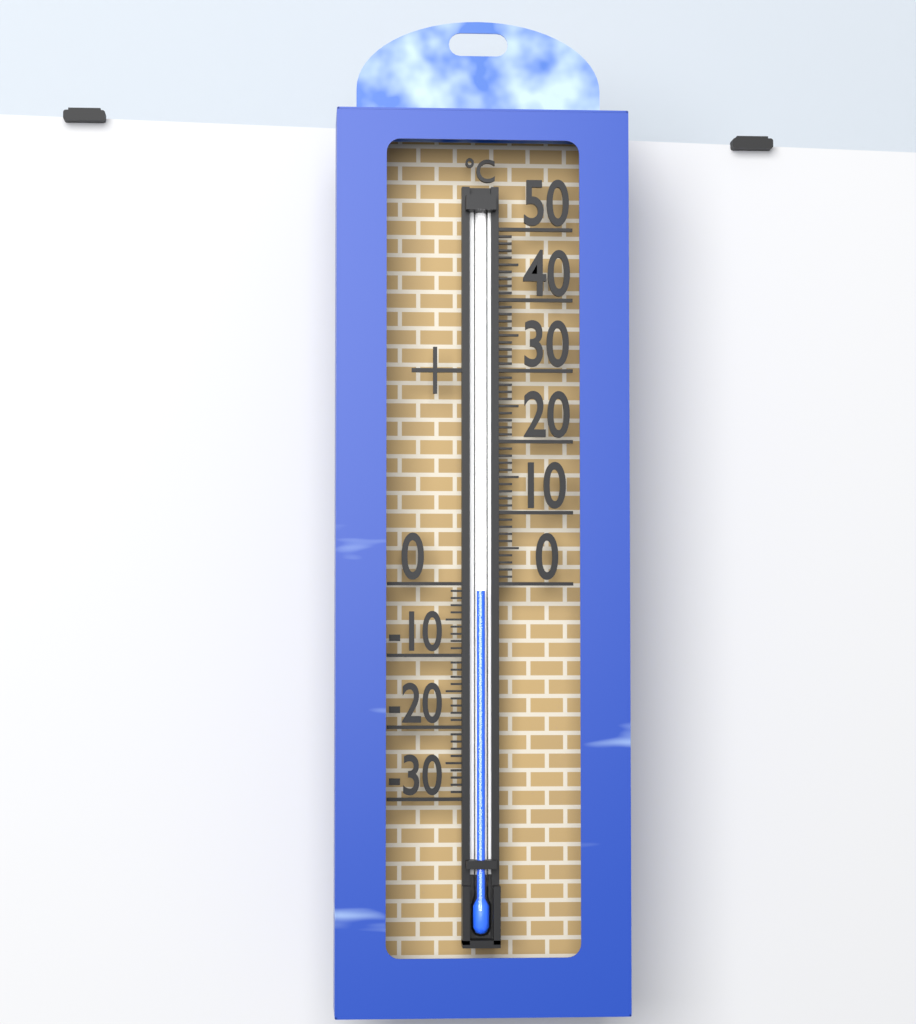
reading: -1 °C
